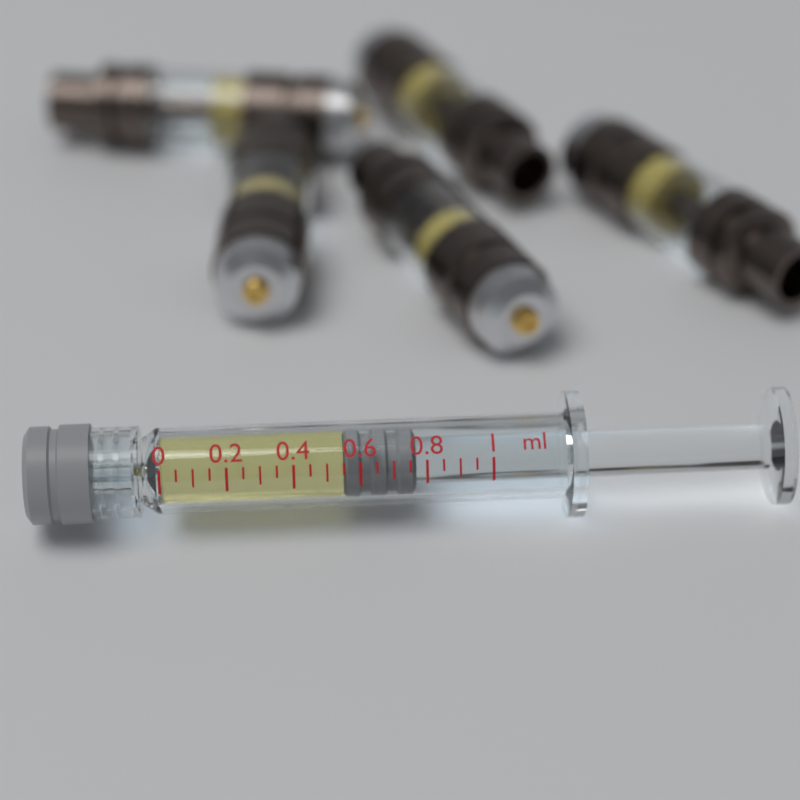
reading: 0.55 ml
